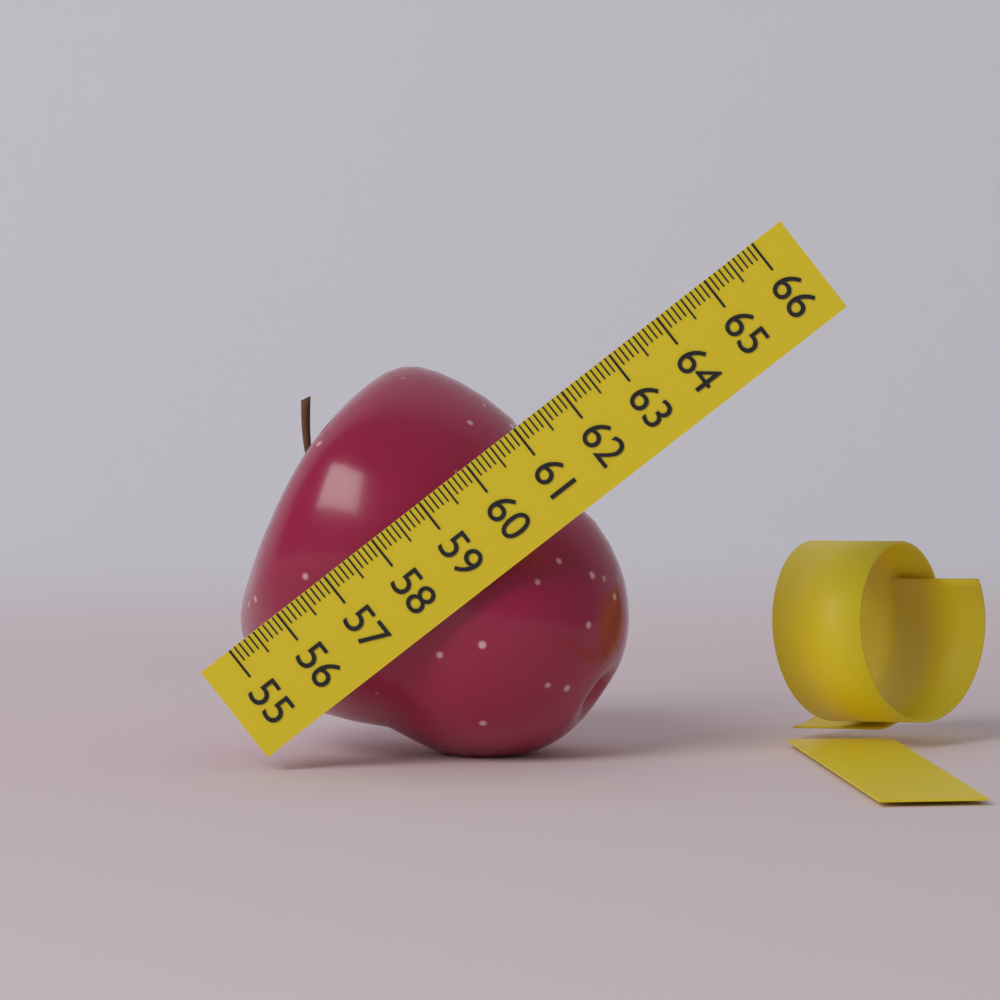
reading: 61.0 (no unit)
